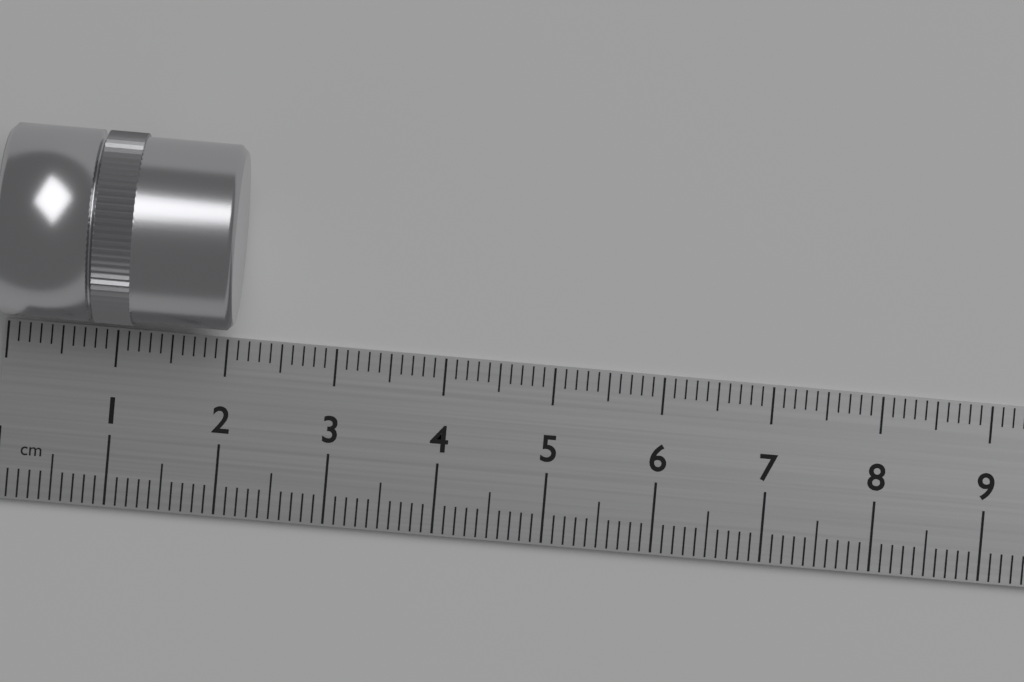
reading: 2.1 cm
